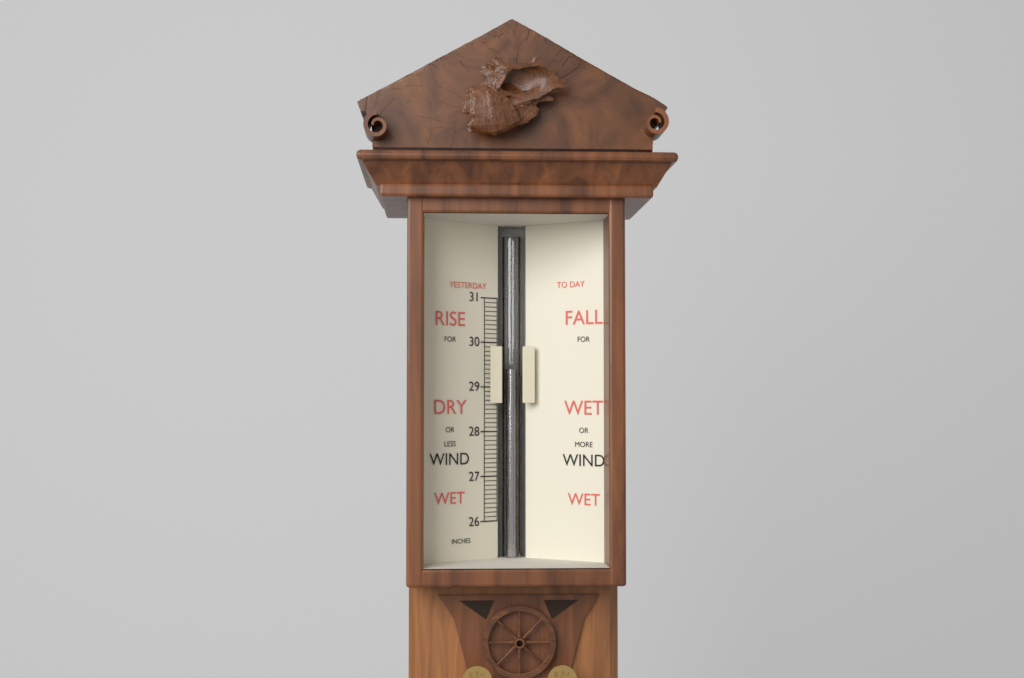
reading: 29.4 in
